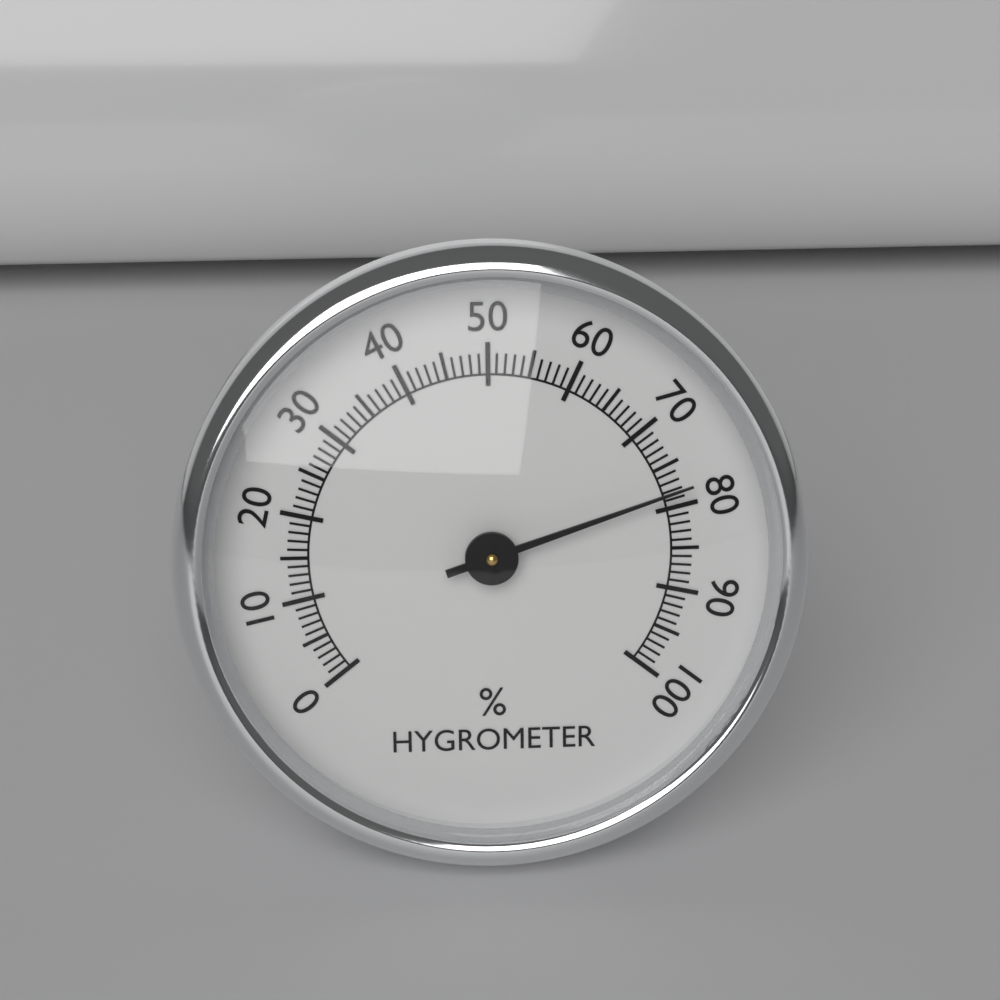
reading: 78 %
